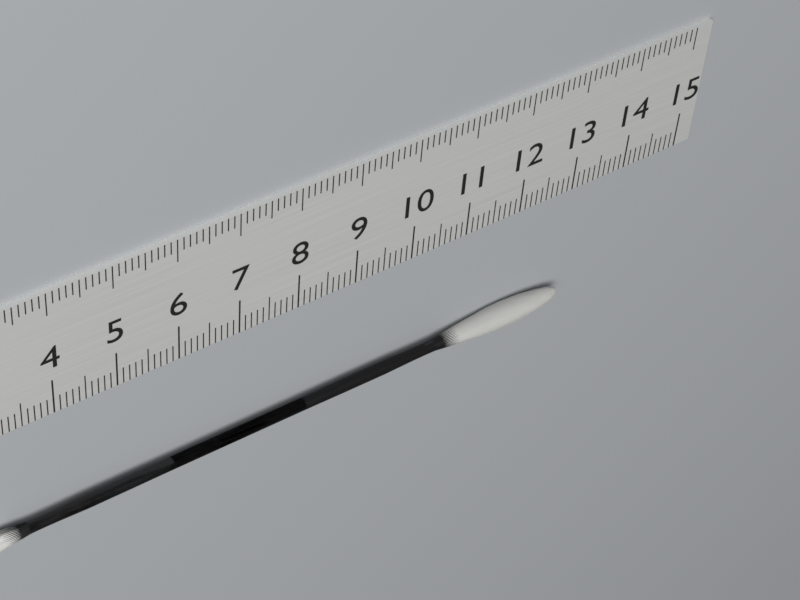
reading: 12.9 cm
